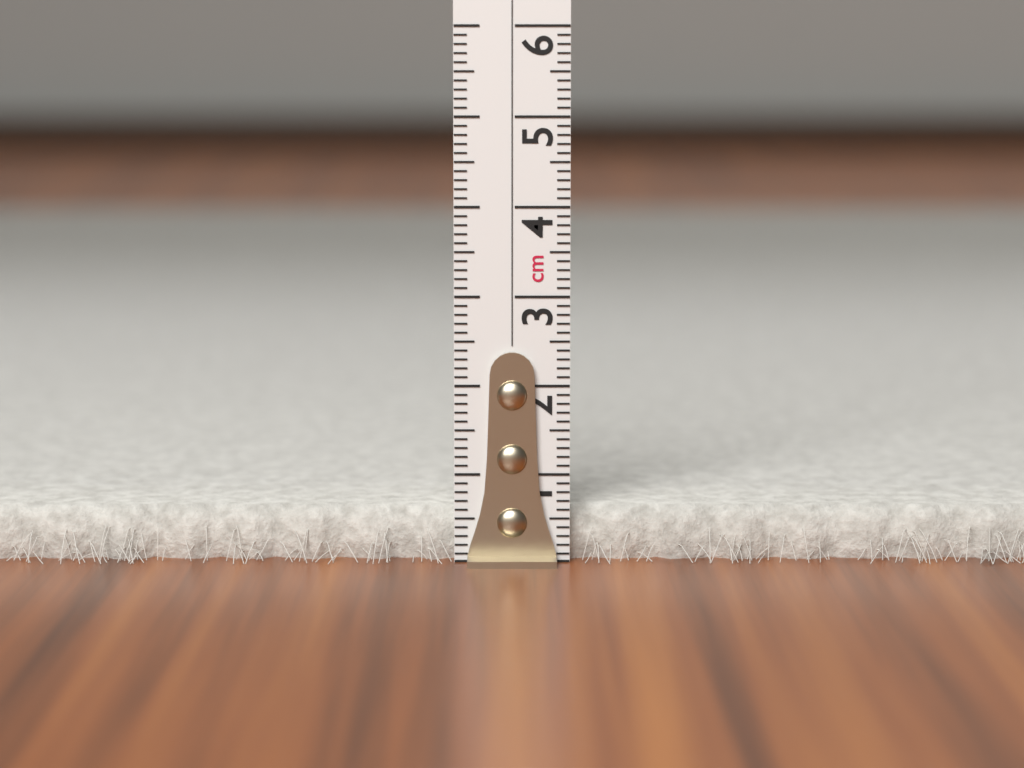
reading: 0.6 cm
